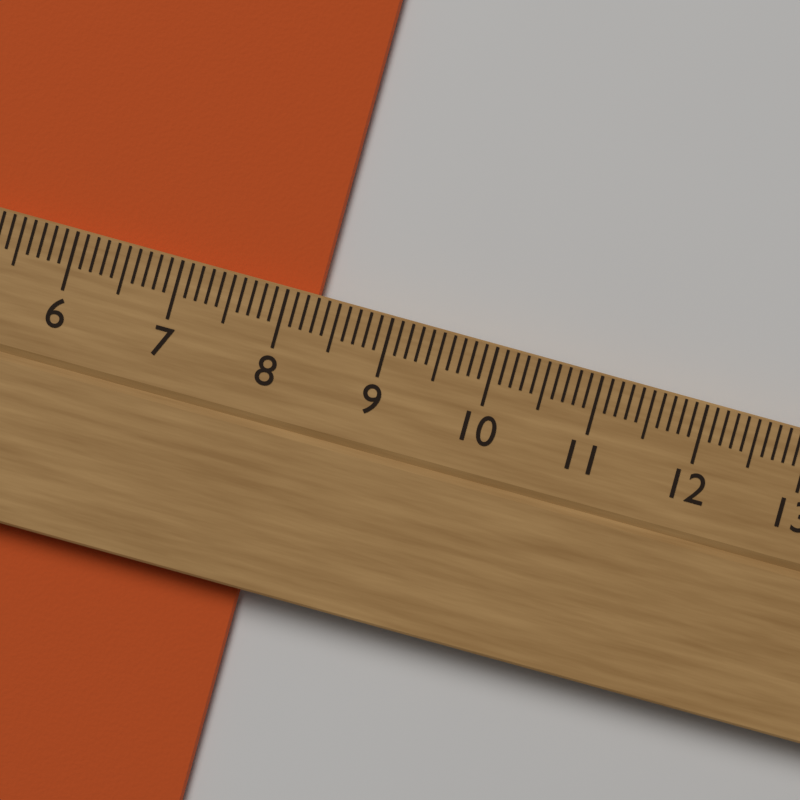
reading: 8.3 cm
